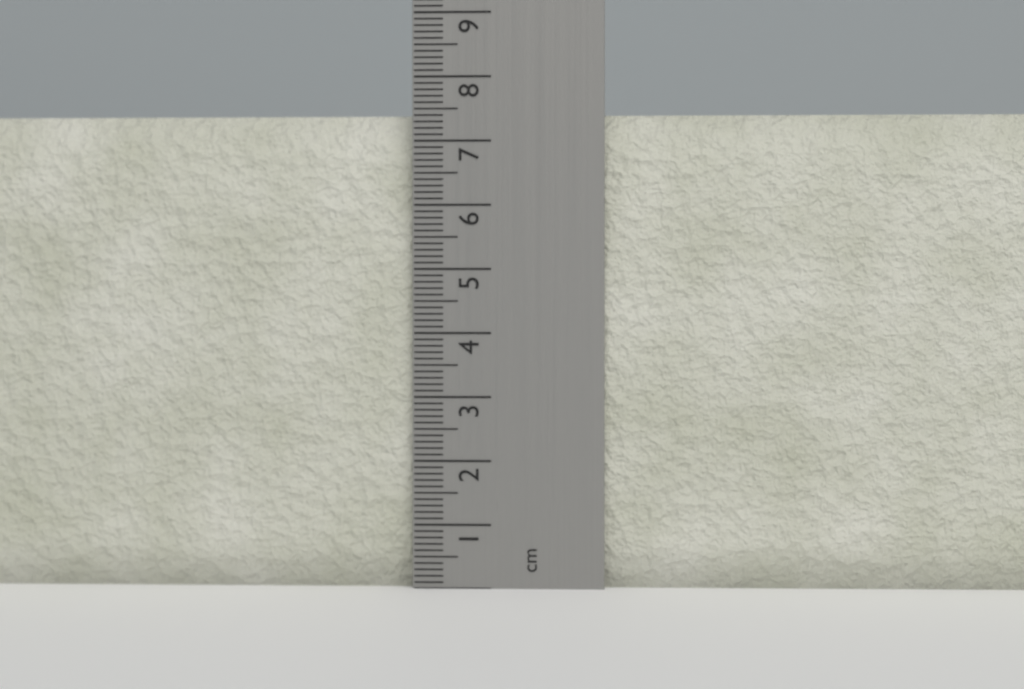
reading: 7.4 cm
